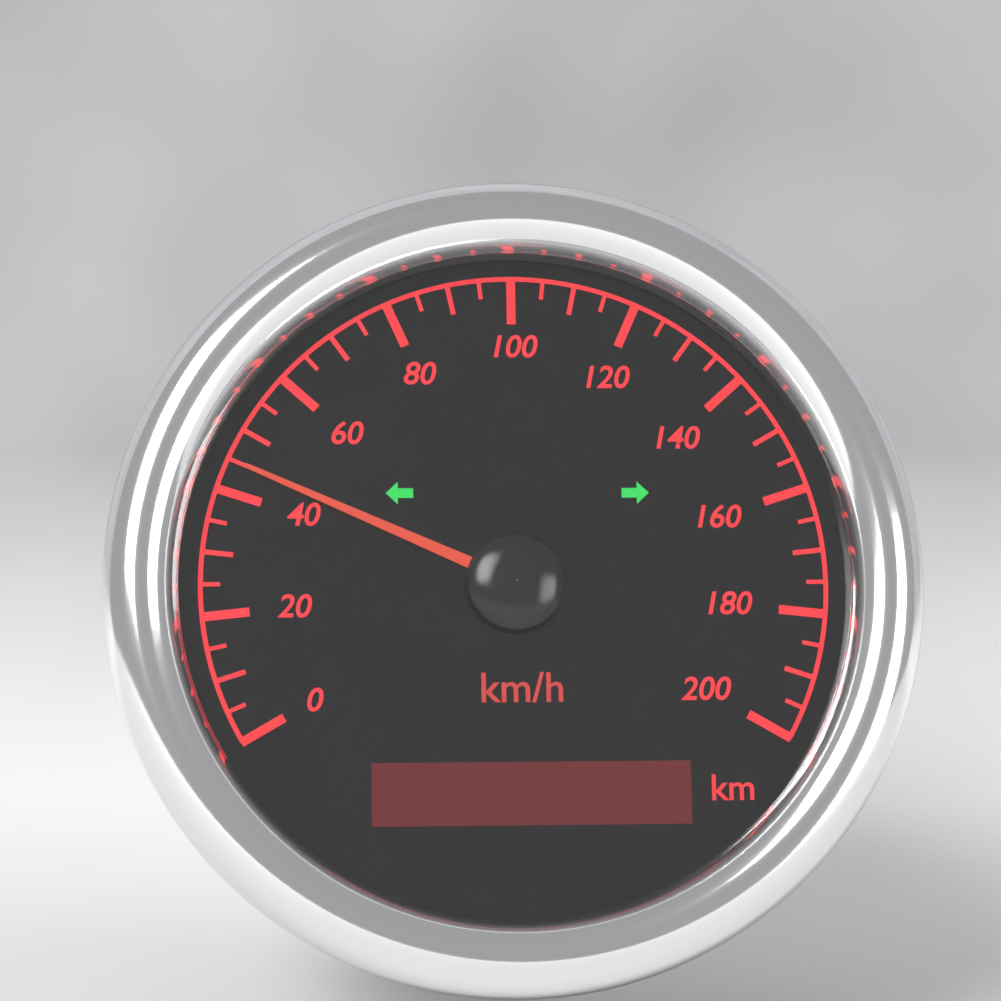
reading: 45 km/h
